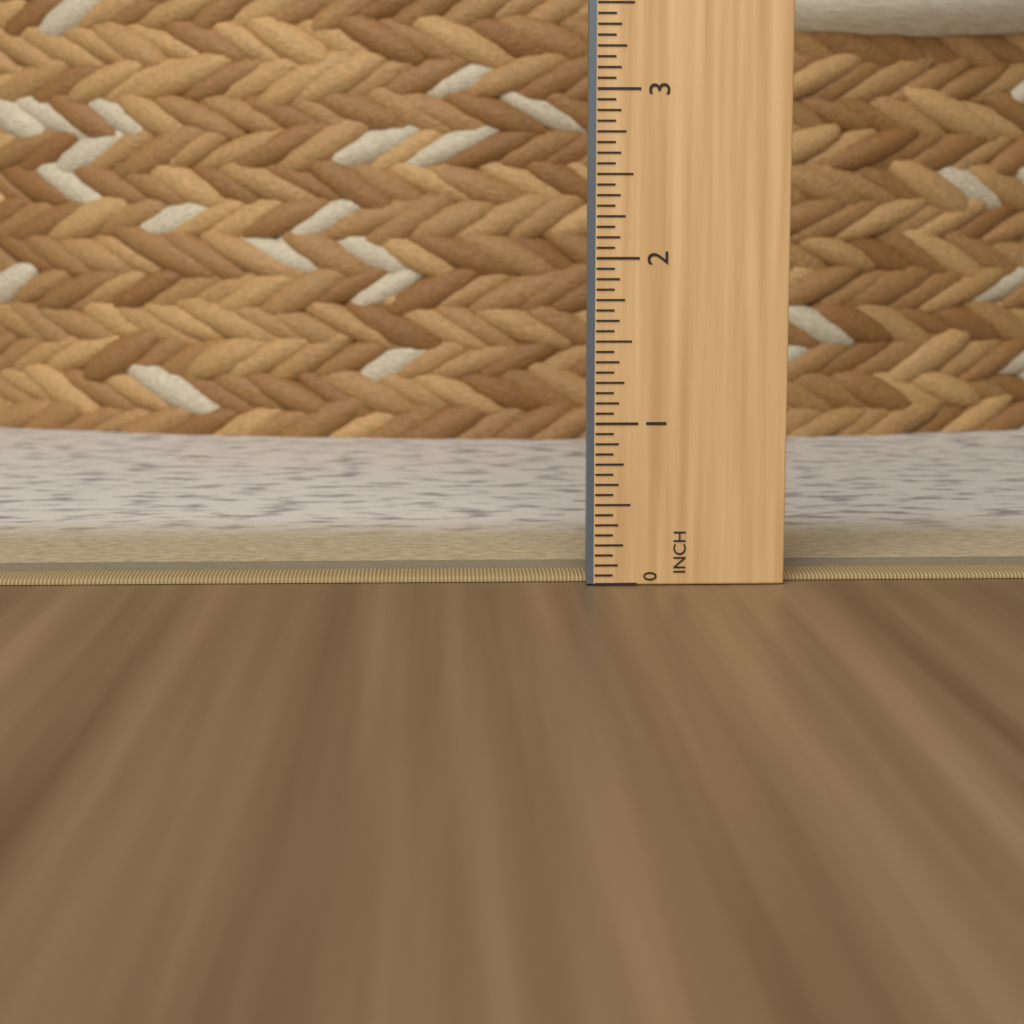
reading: 0.0625 in
